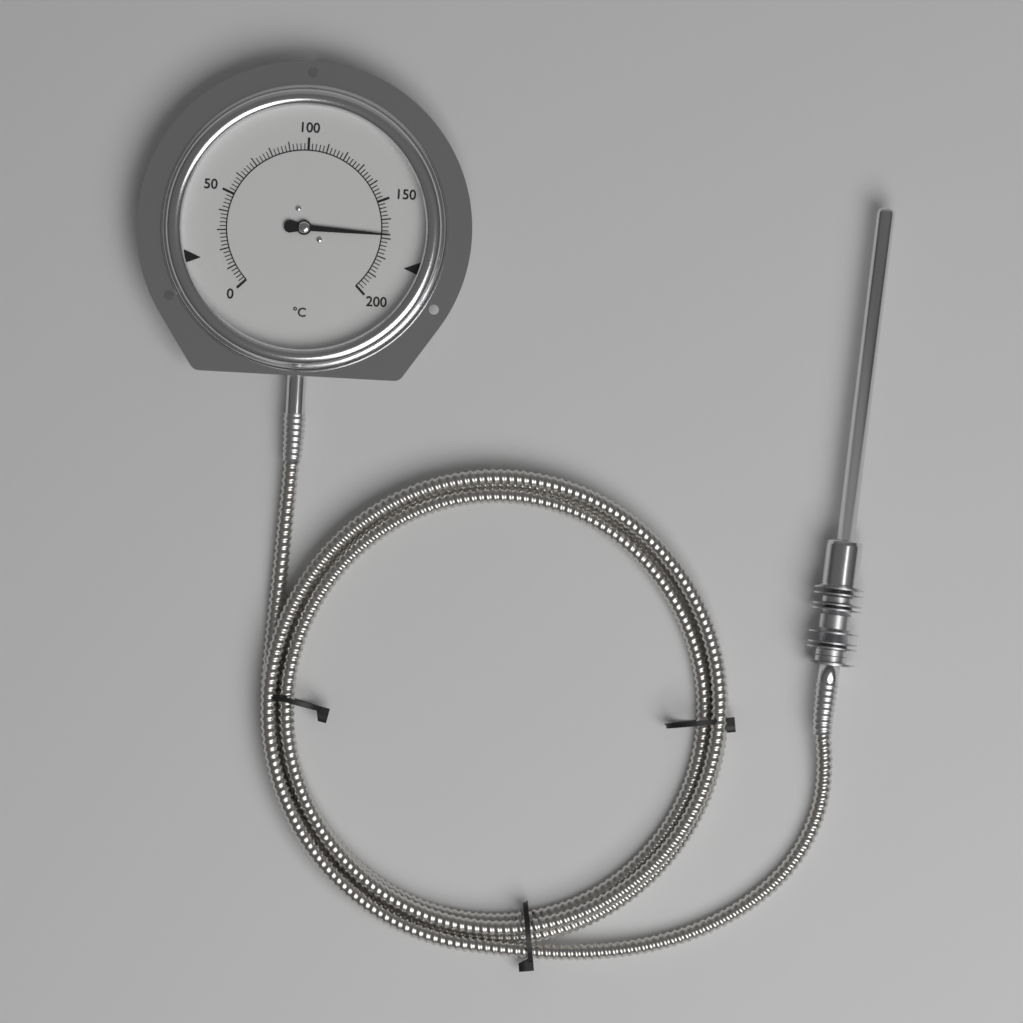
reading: 168 °C
